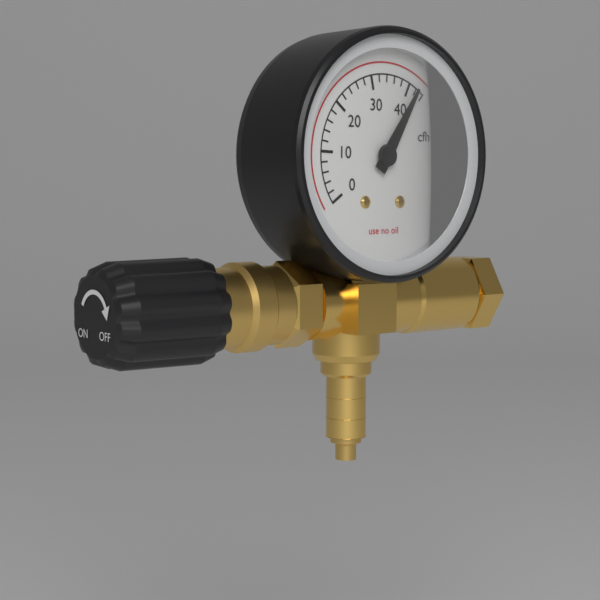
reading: 42 cfh
